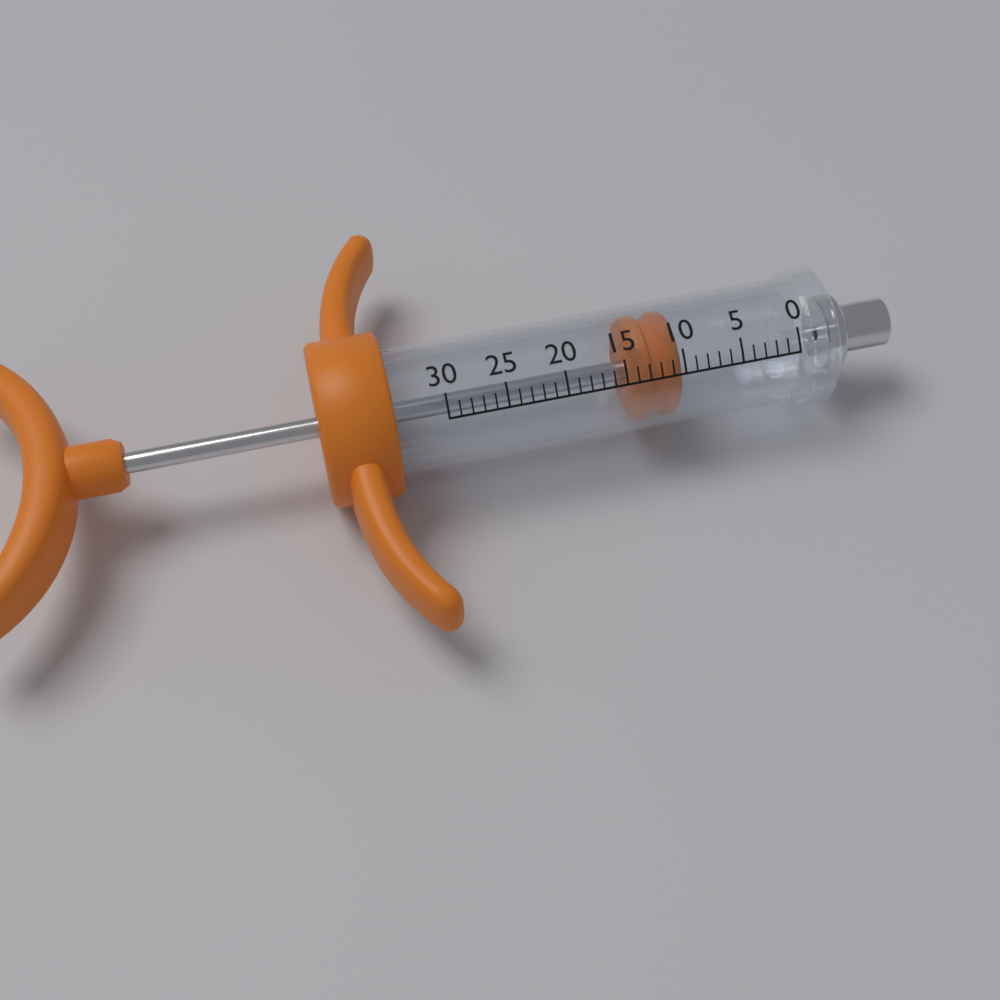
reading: 10 (no unit)
